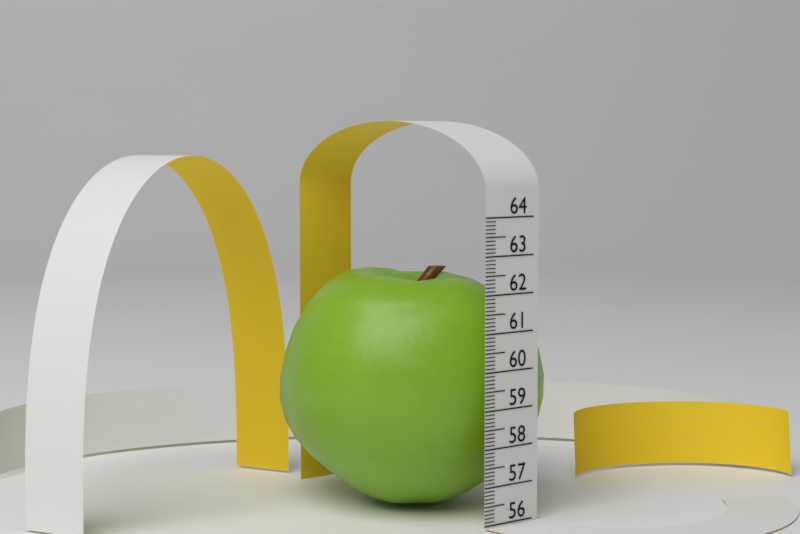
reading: 62.5 (no unit)
